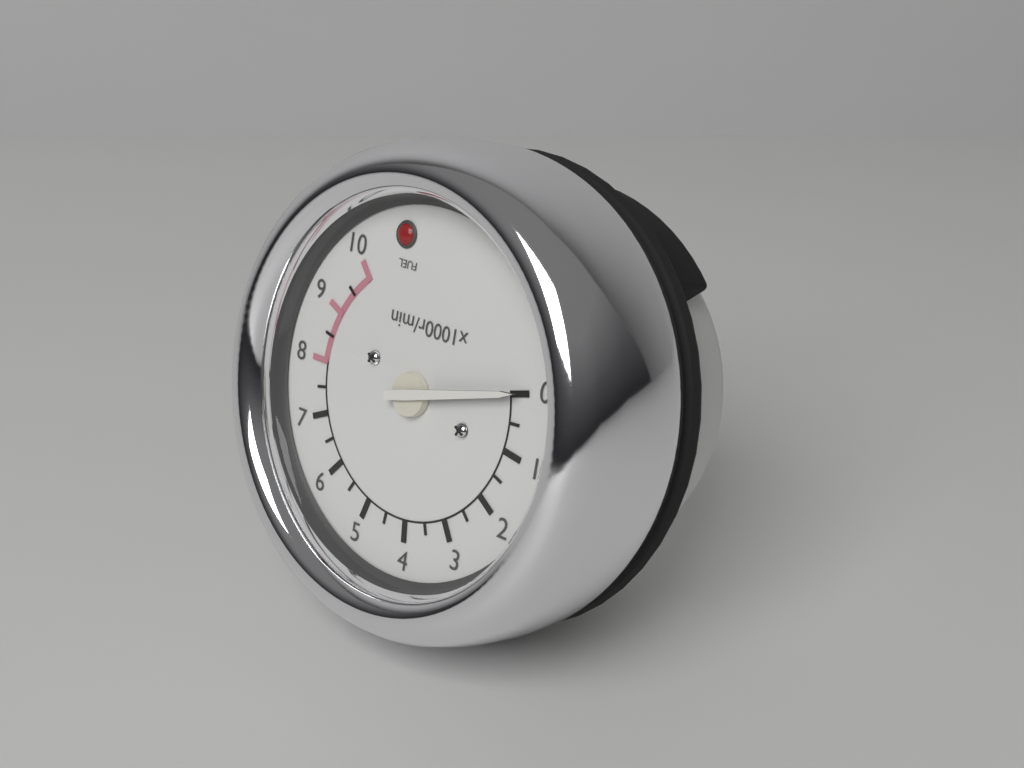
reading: 0 r/min
